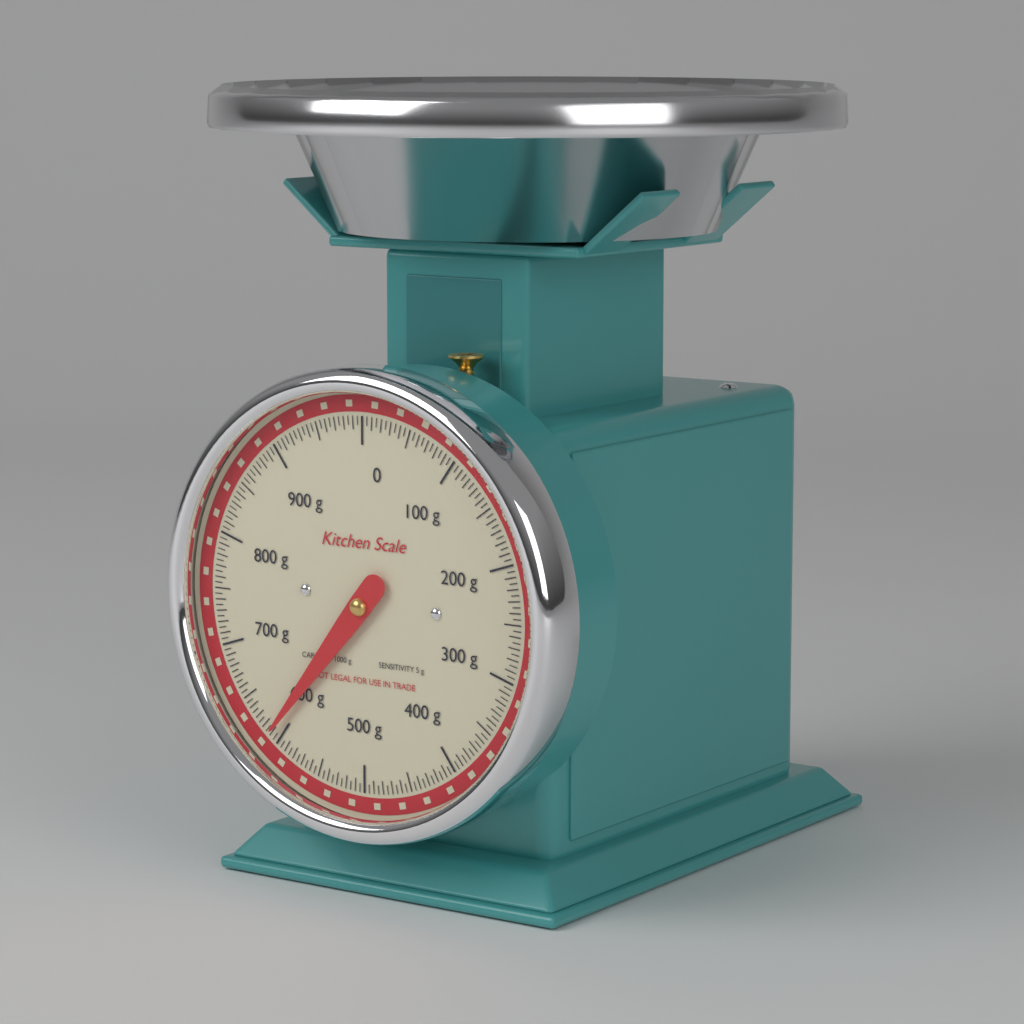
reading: 610 g
